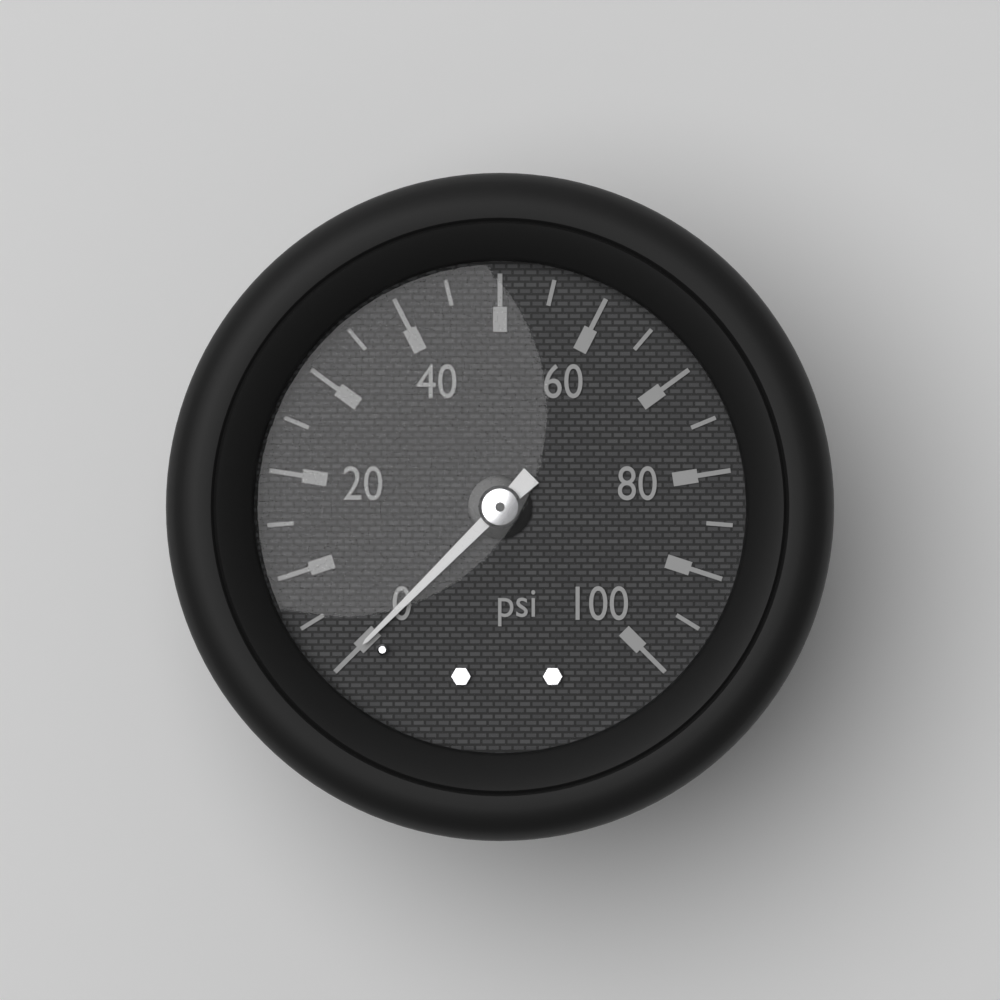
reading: 0 psi
